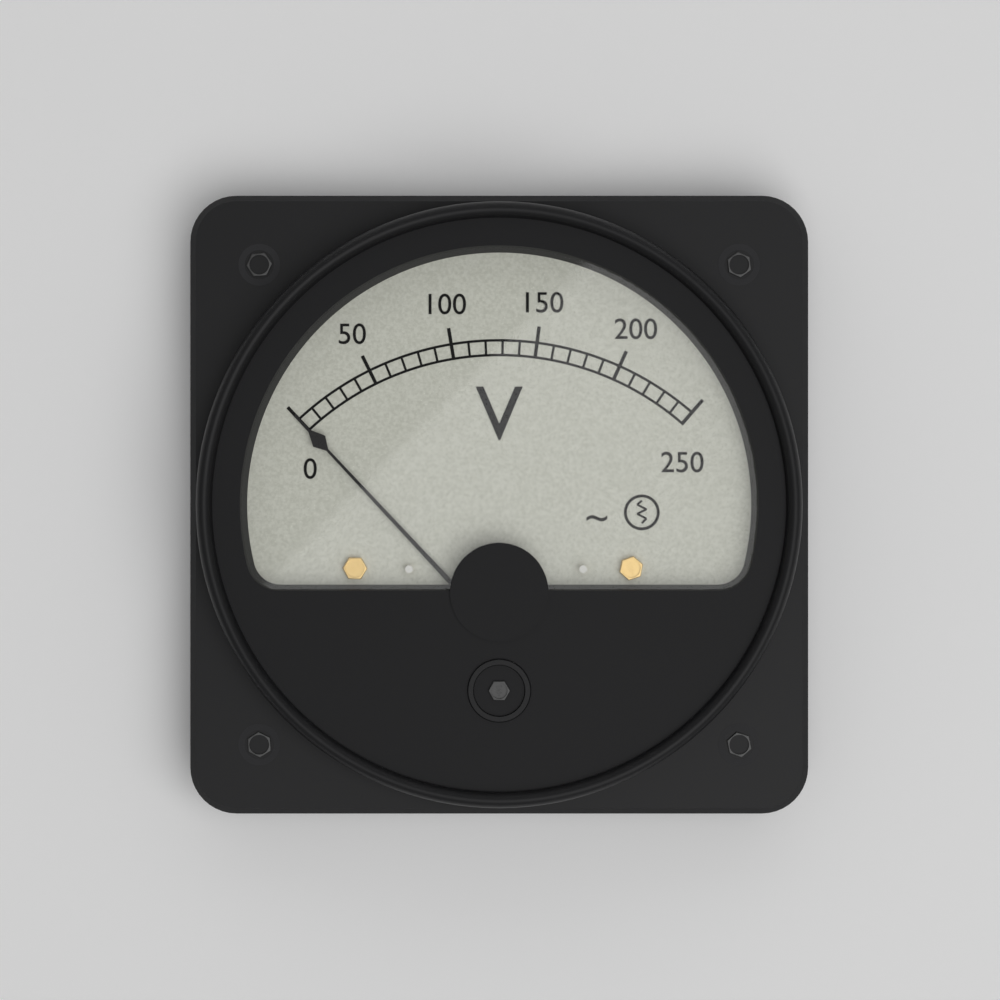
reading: 0 V
